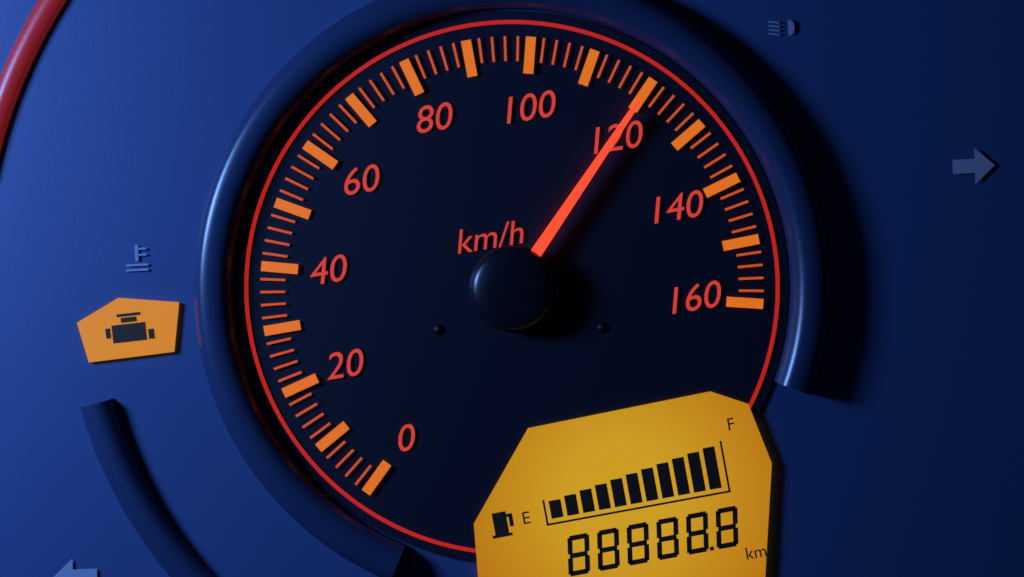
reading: 120 km/h
